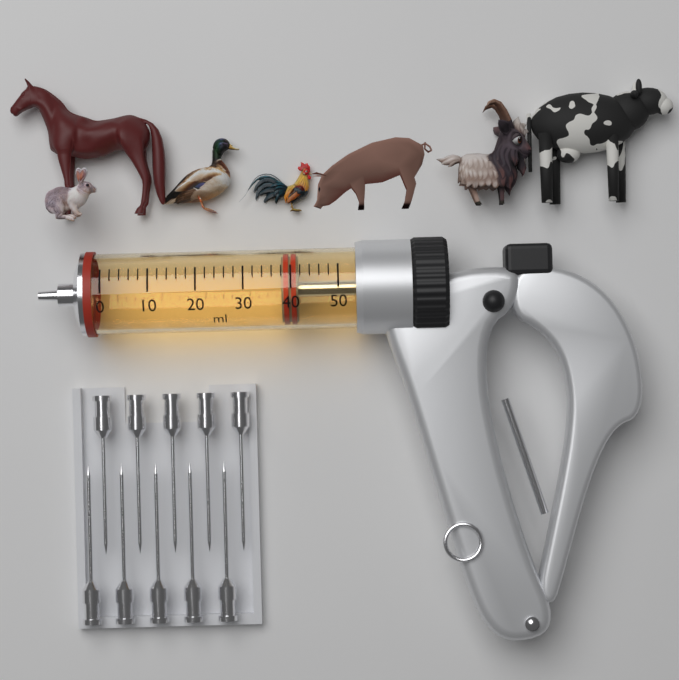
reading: 38 ml
